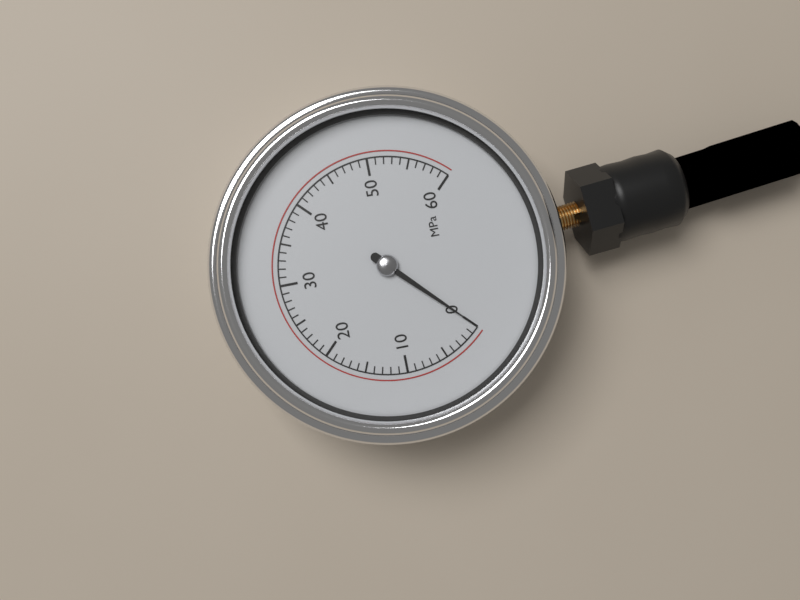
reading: 0 MPa
